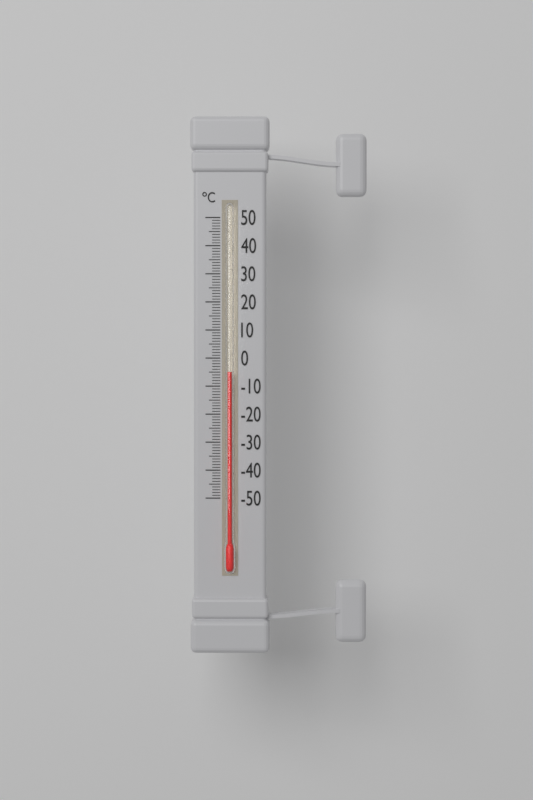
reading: -5 °C
